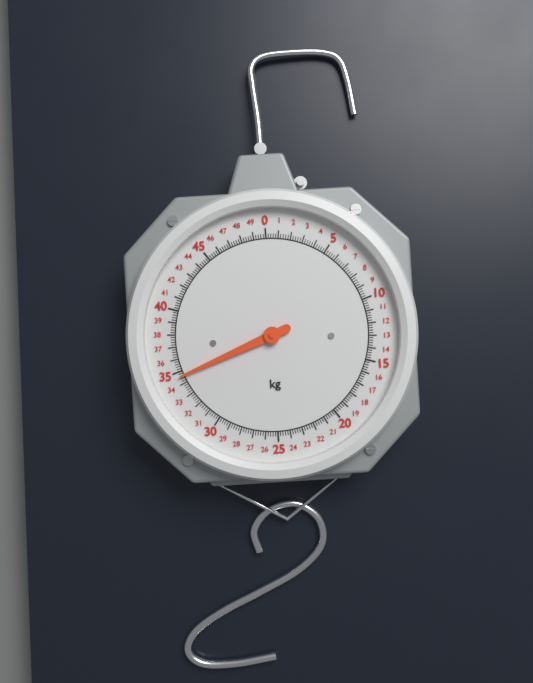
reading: 34.6 kg
